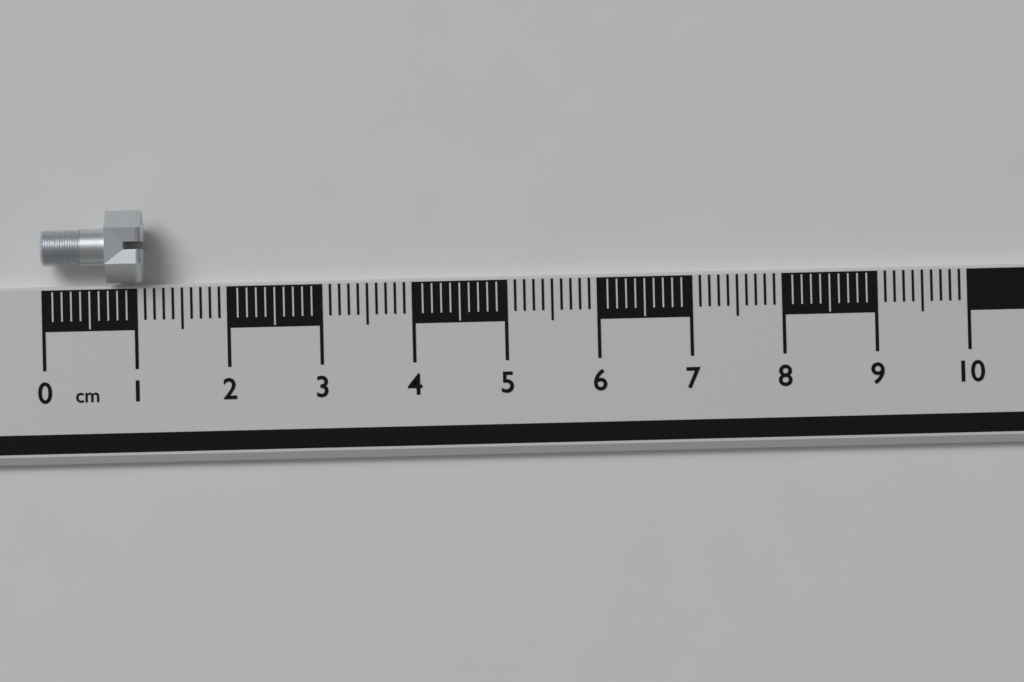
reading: 1.1 cm
